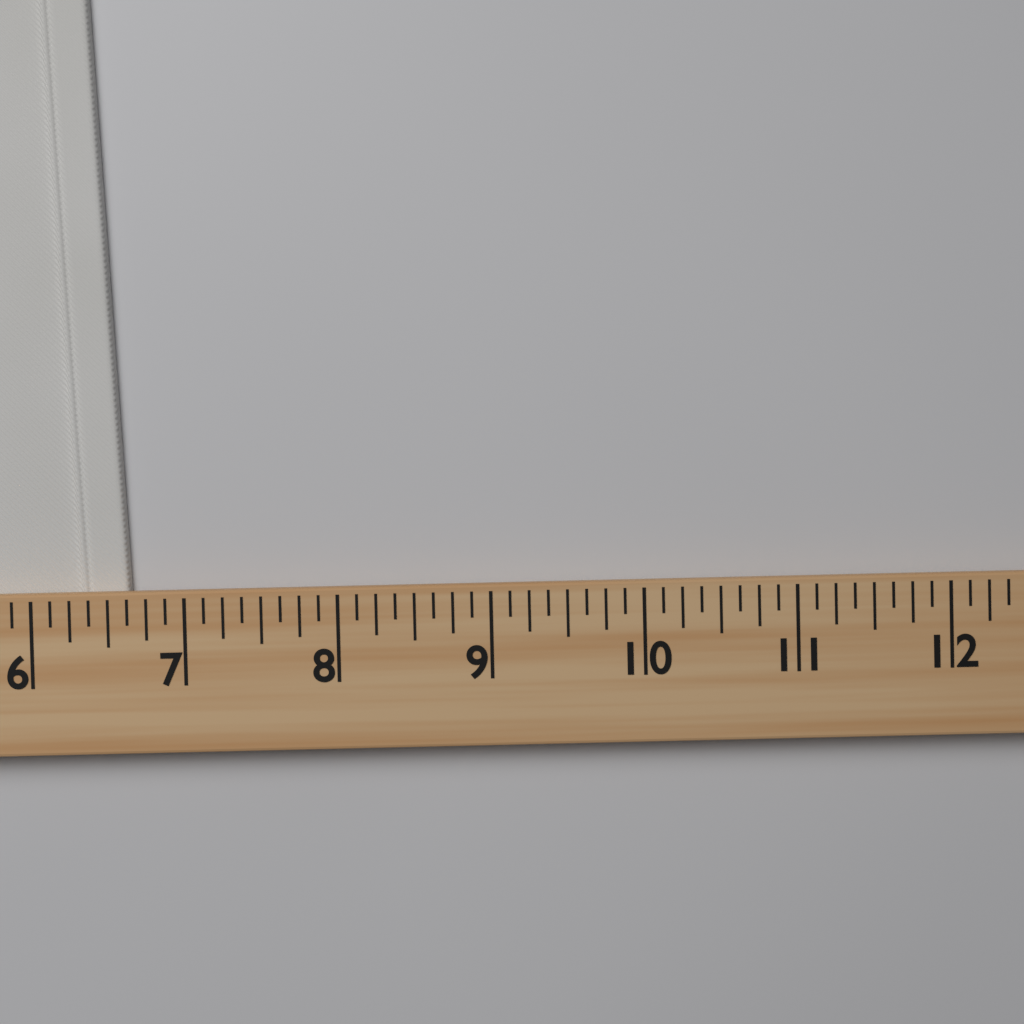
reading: 6.625 (no unit)
